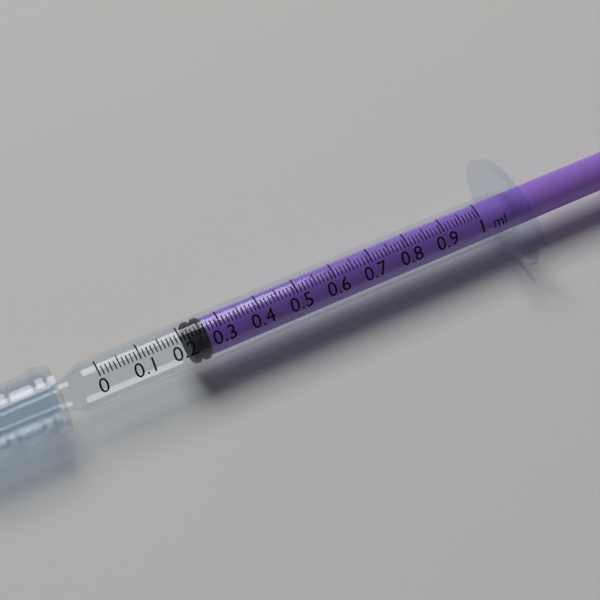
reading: 0.22 ml
